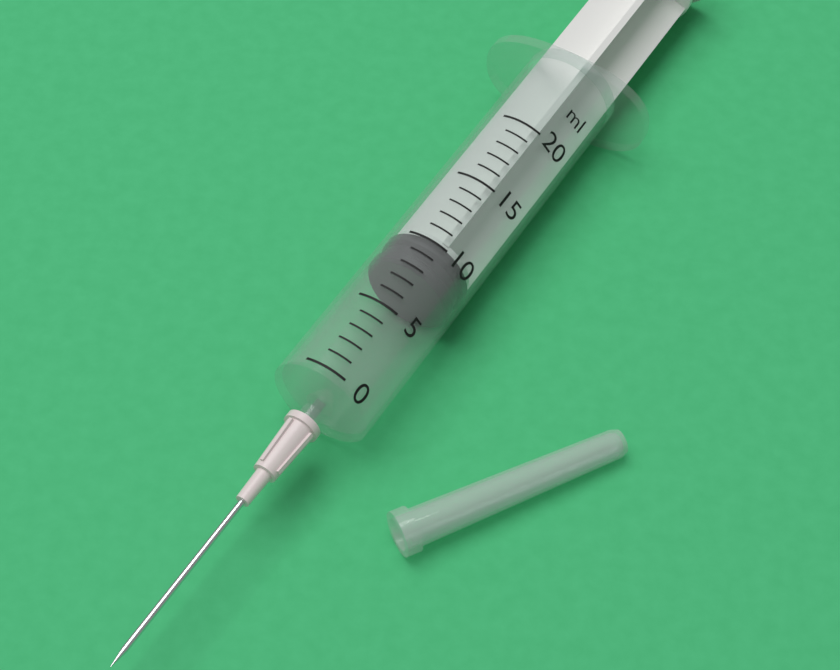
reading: 8 ml
